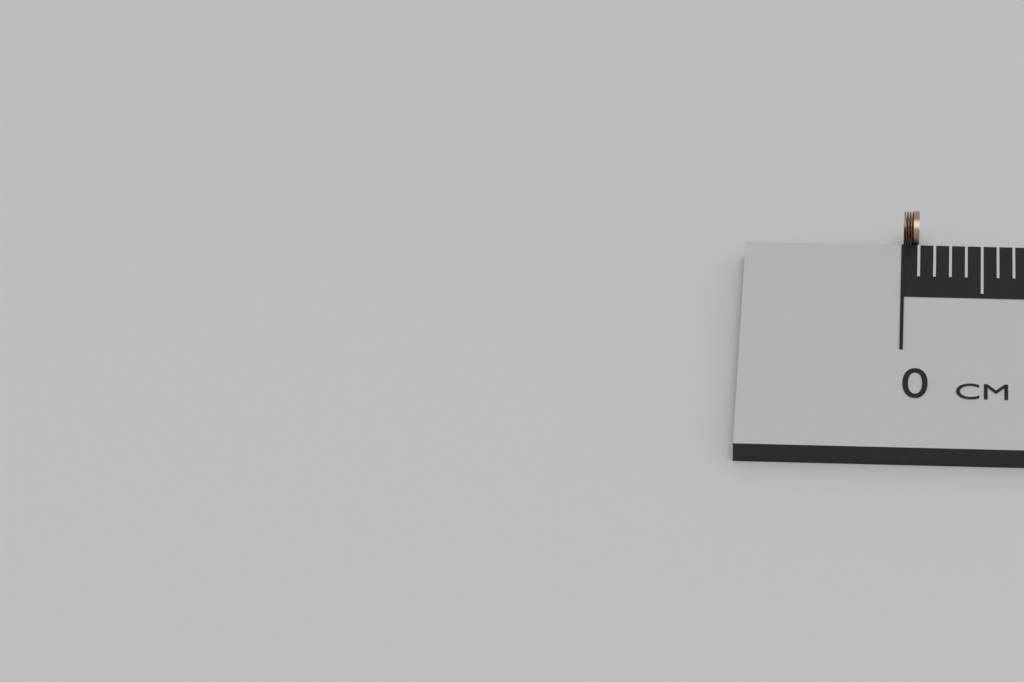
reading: 0.1 cm
